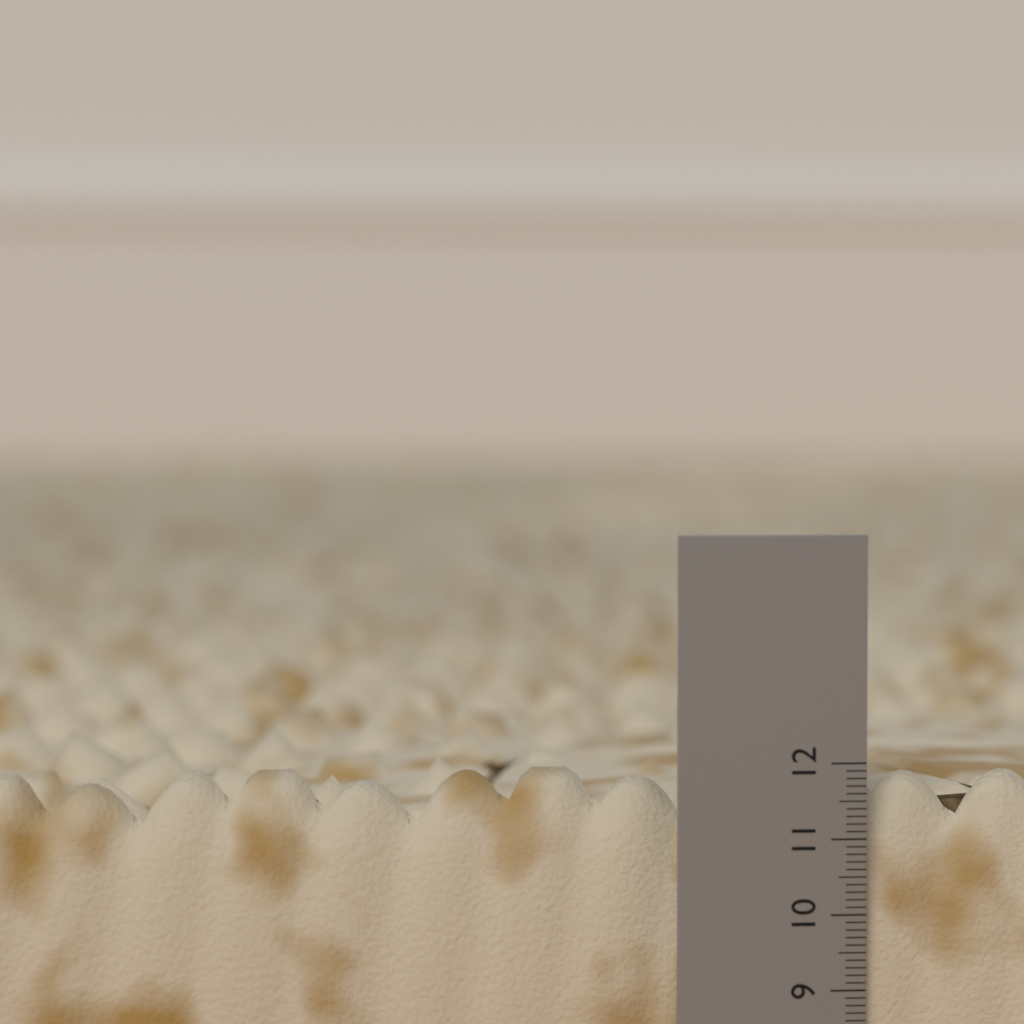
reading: 11.9 (no unit)
